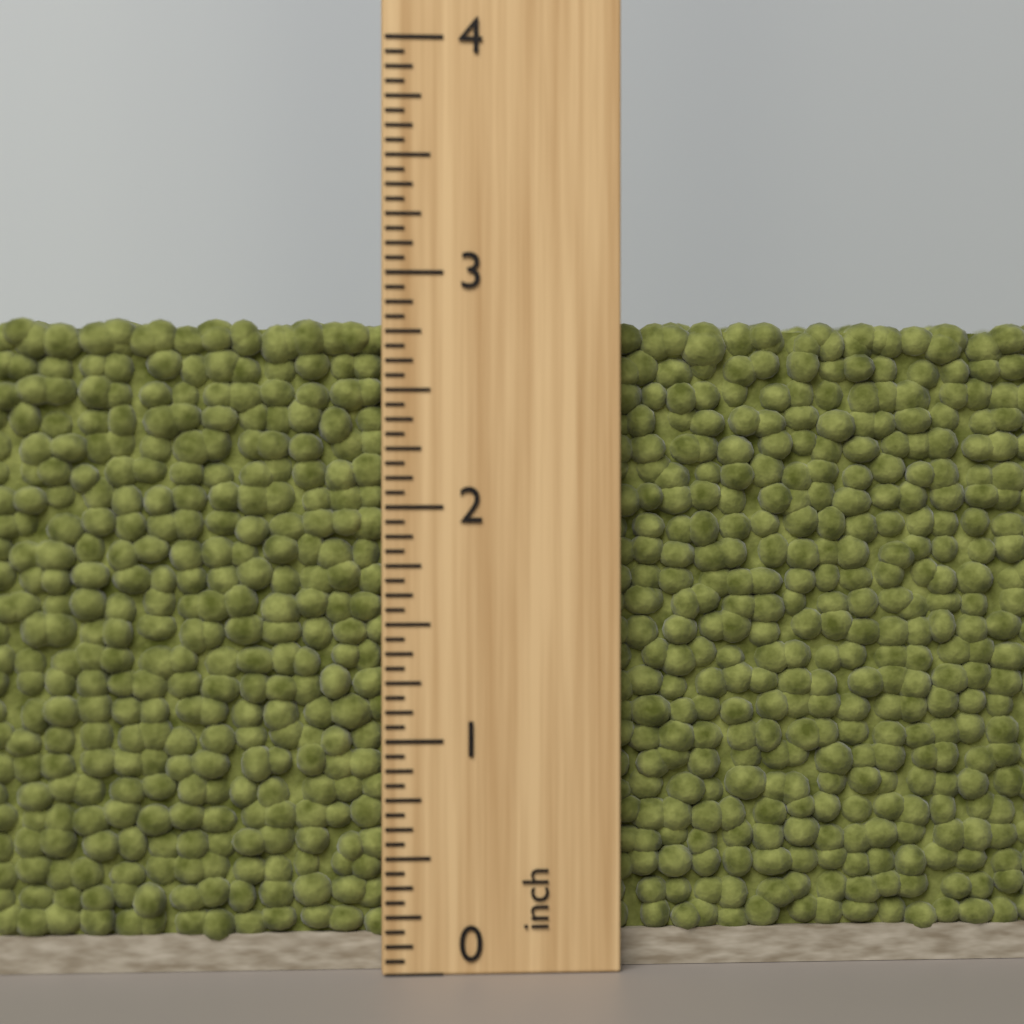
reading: 2.8125 inch
